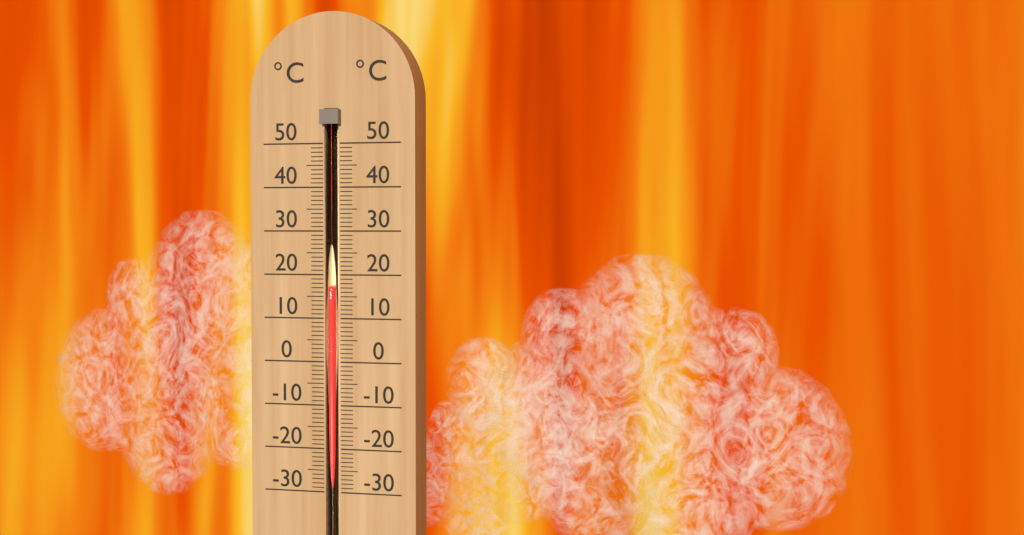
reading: 17 °C
